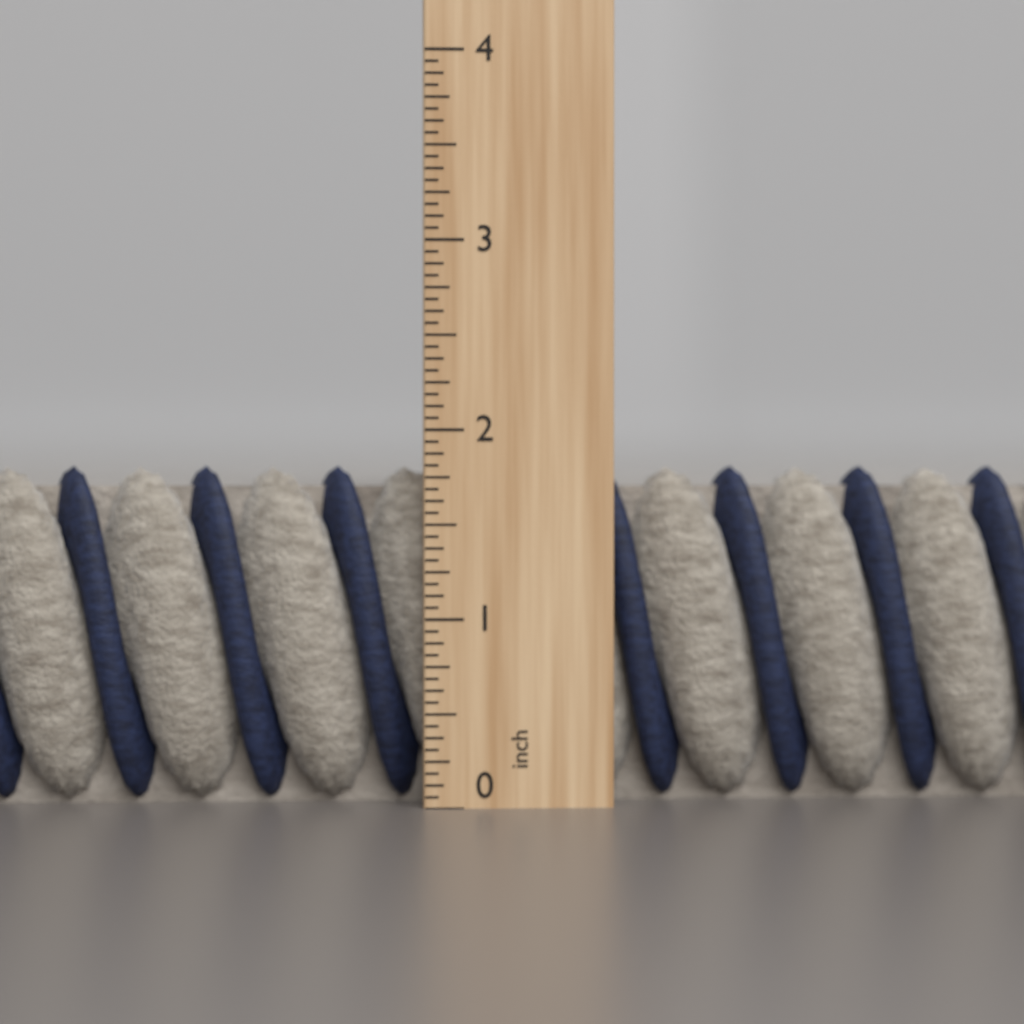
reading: 1.8125 inch
